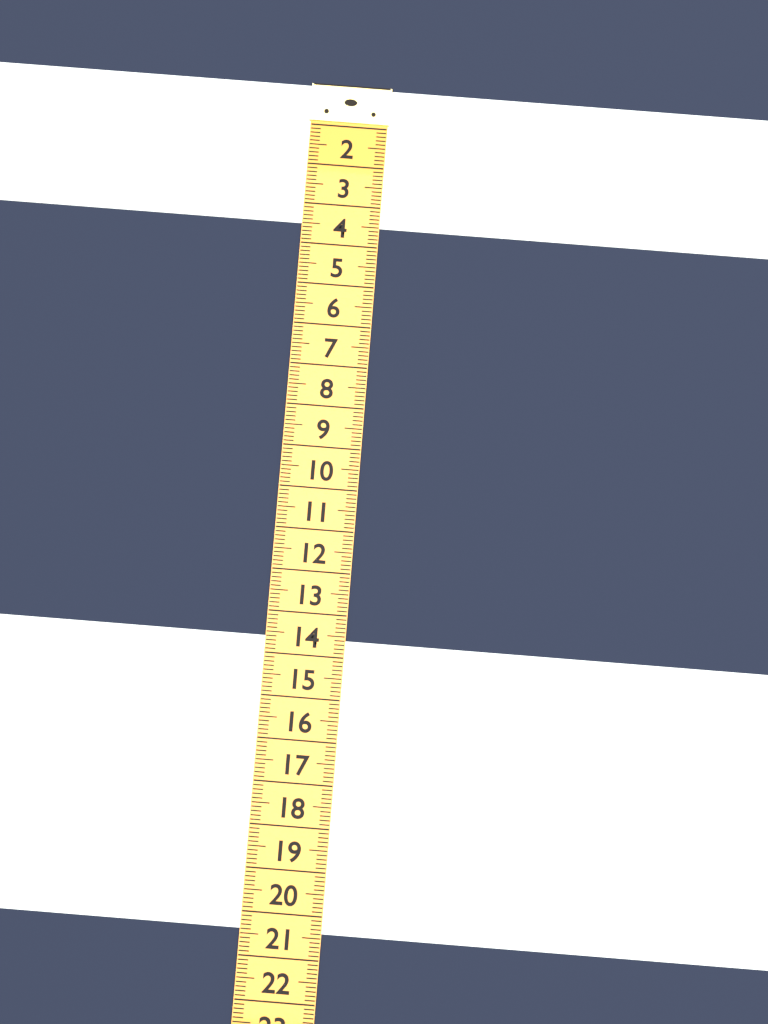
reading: 3.5 (no unit)
